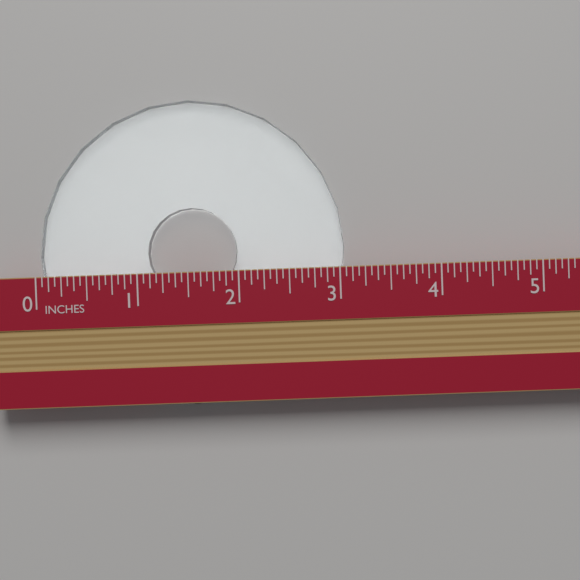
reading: 3.0625 in
